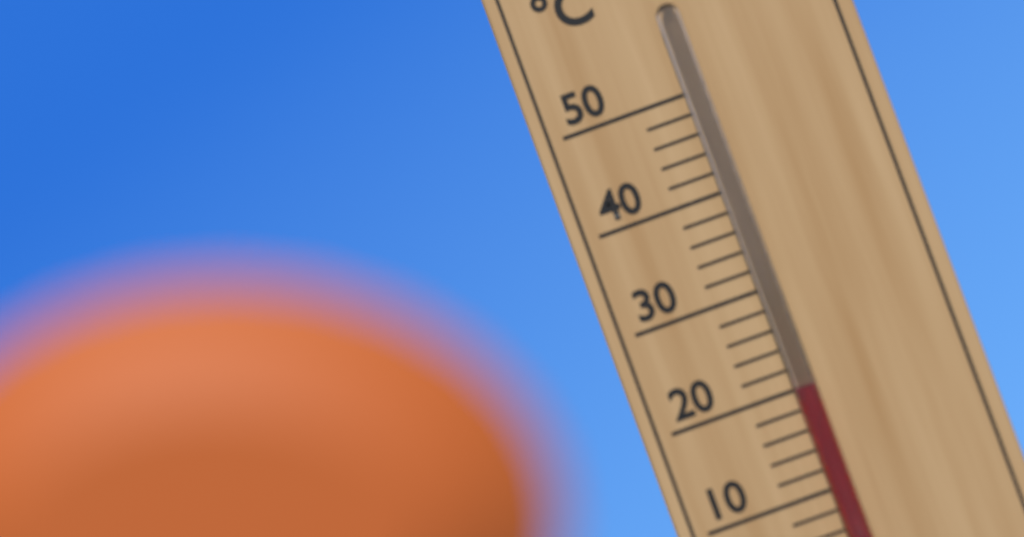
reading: 20 °C
